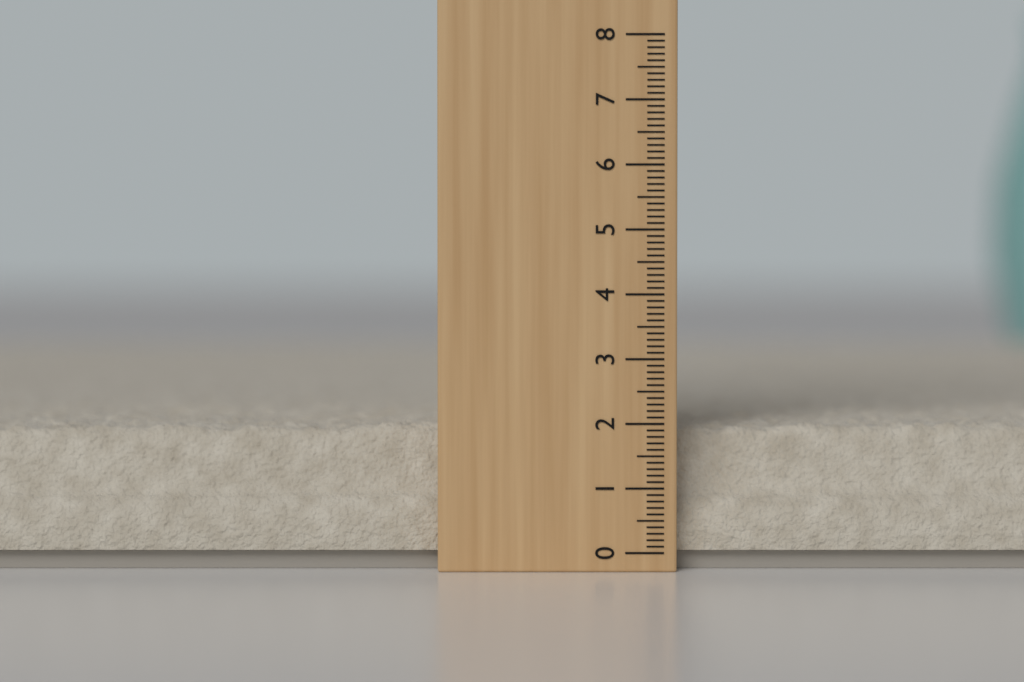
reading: 2.0 (no unit)
